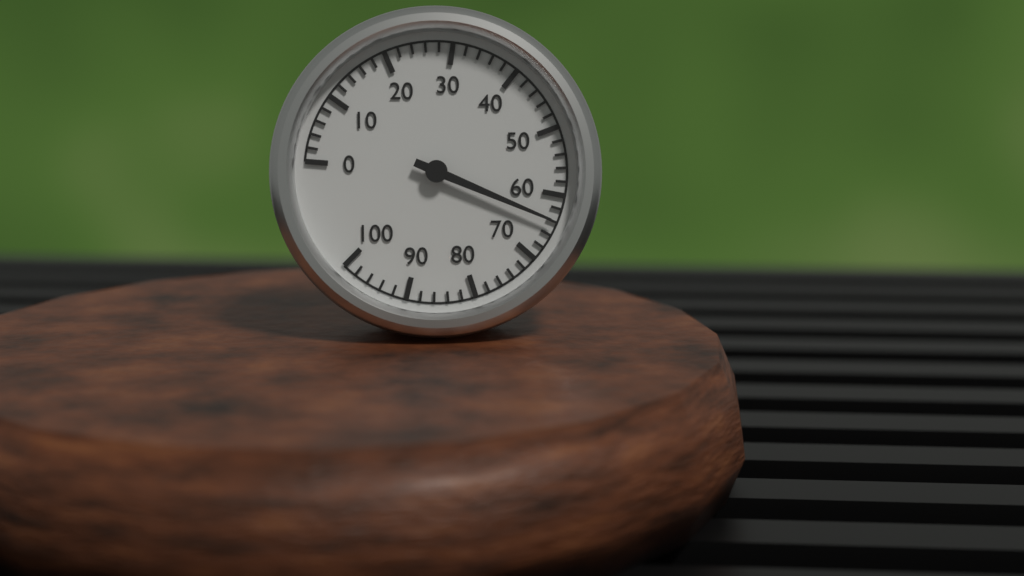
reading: 64 (no unit)
